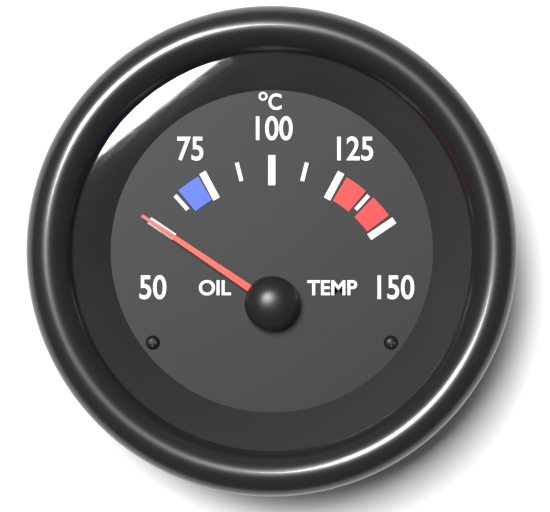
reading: 50.0 °C
